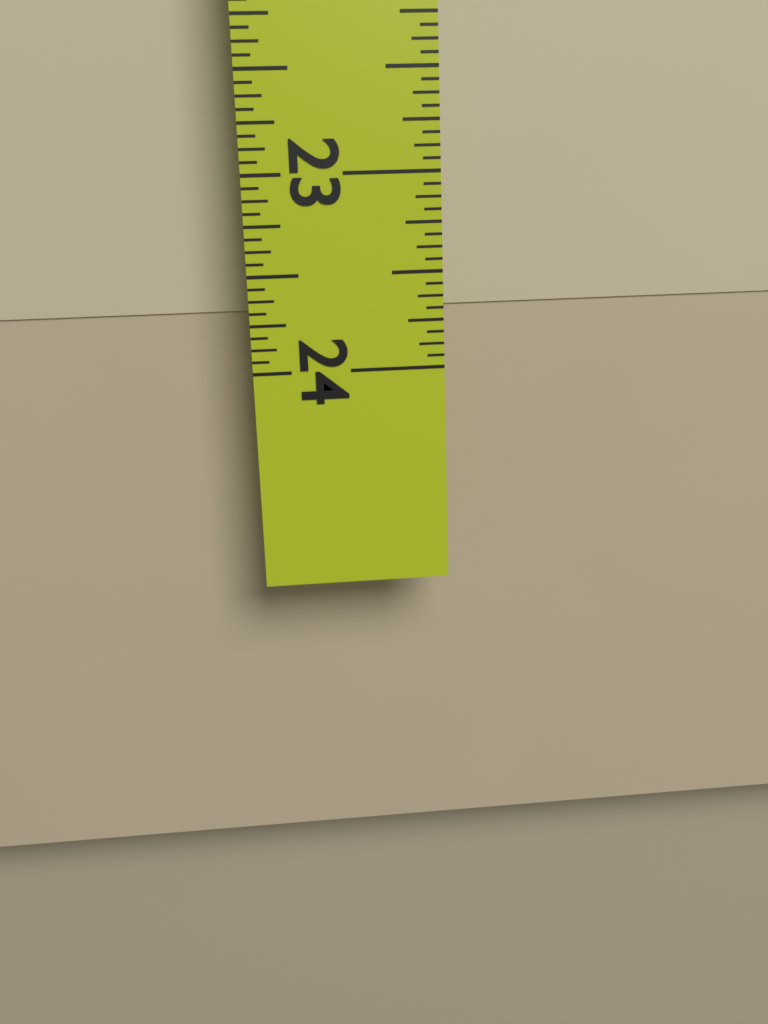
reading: 23.6875 in
